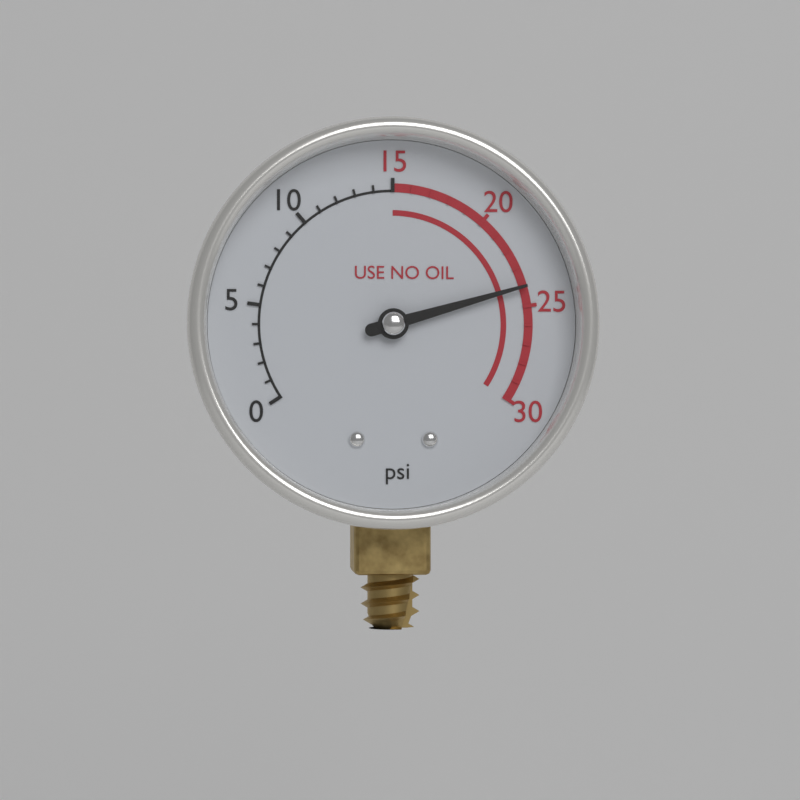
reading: 24 psi
